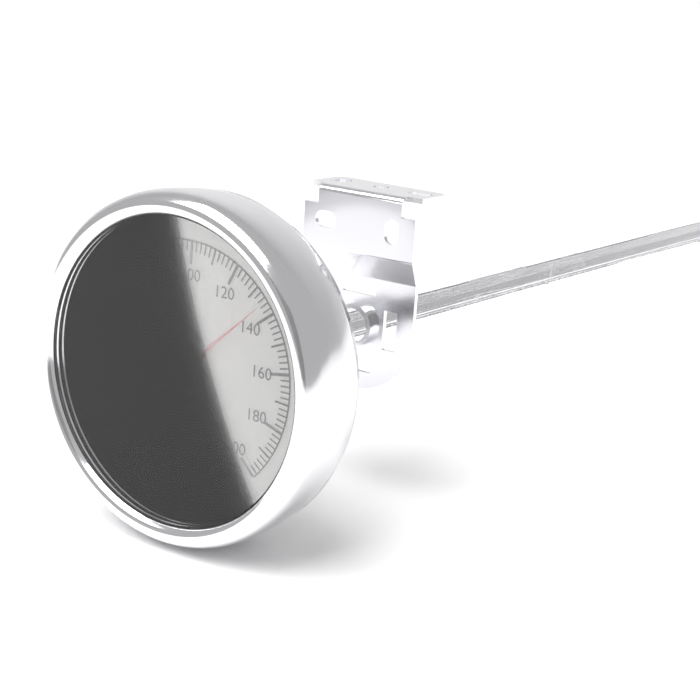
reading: 136 °C
